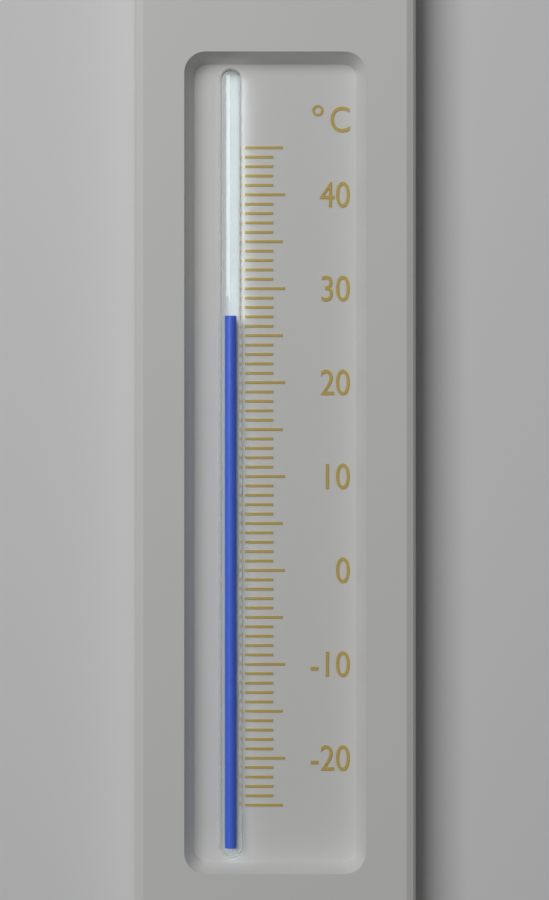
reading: 27 °C
